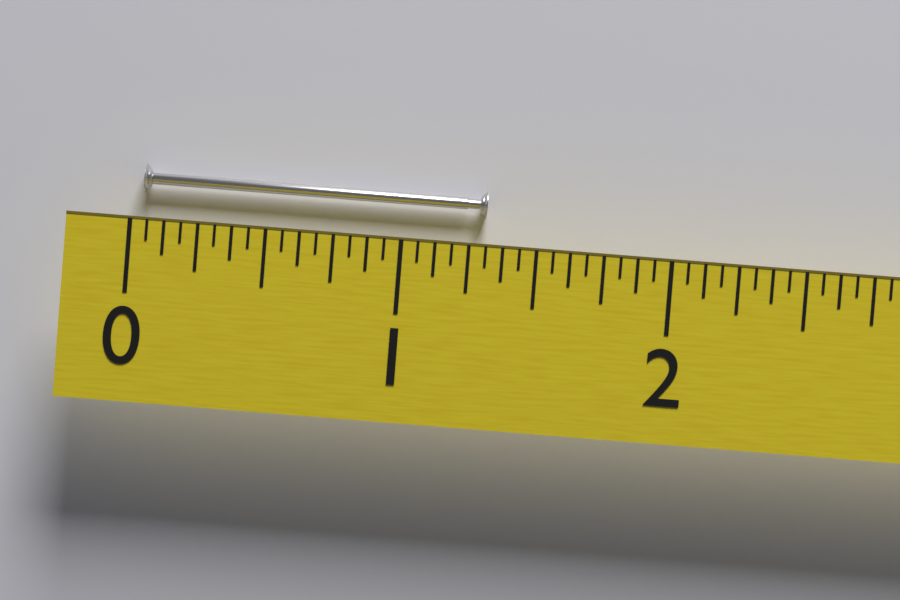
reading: 1.3125 (no unit)
